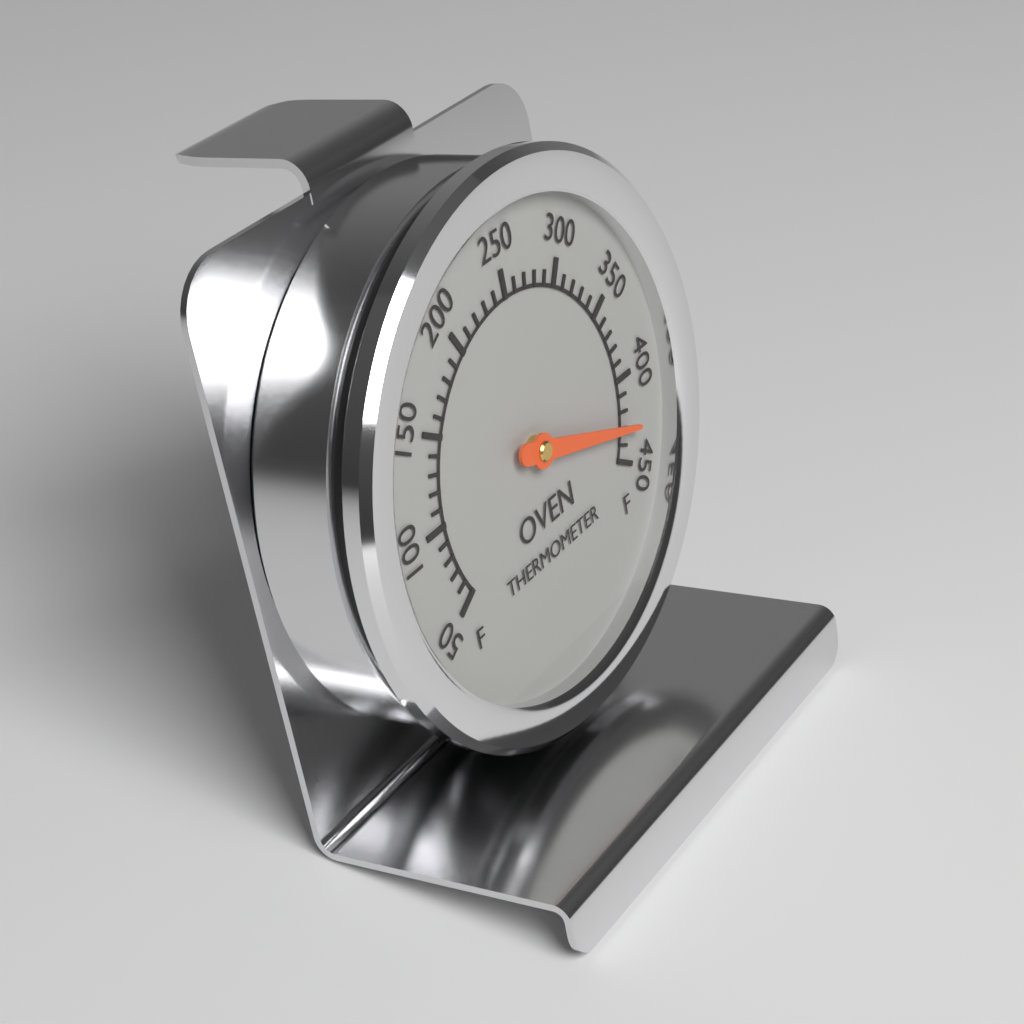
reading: 430 °F
